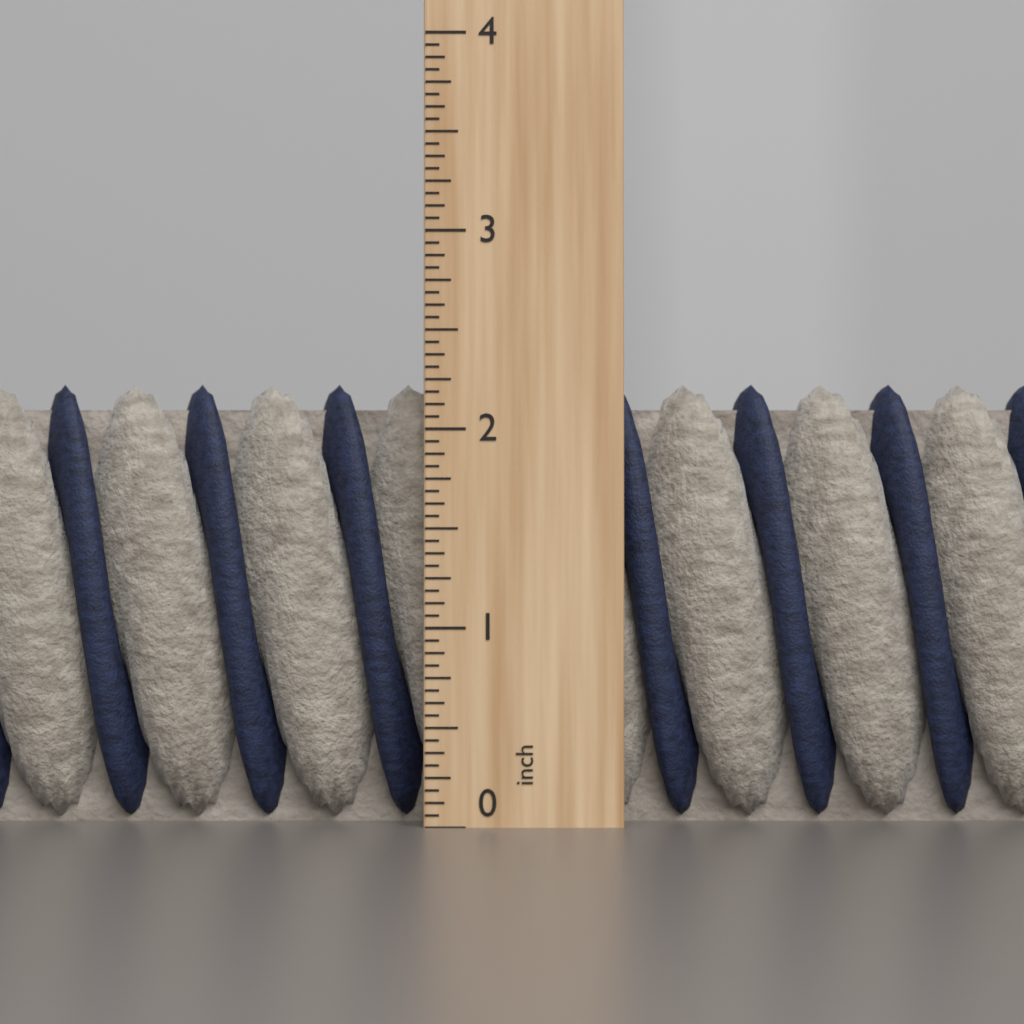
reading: 2.2500 inch
